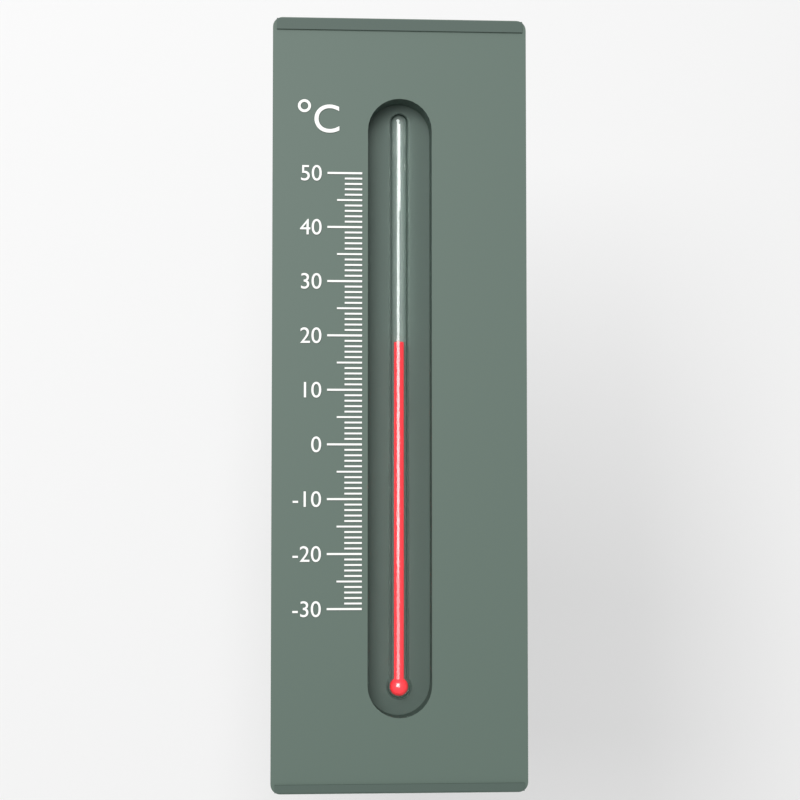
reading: 19 °C
